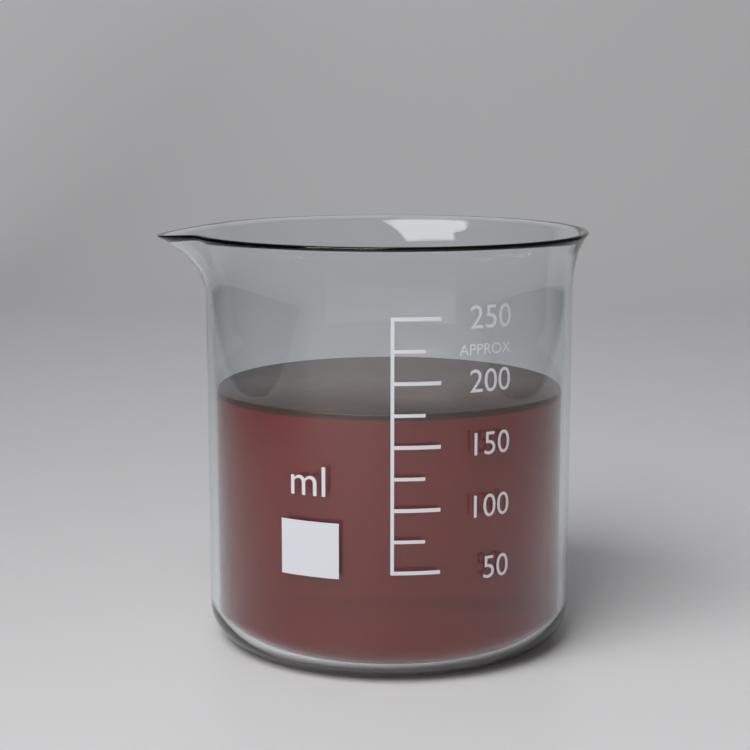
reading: 175 ml
